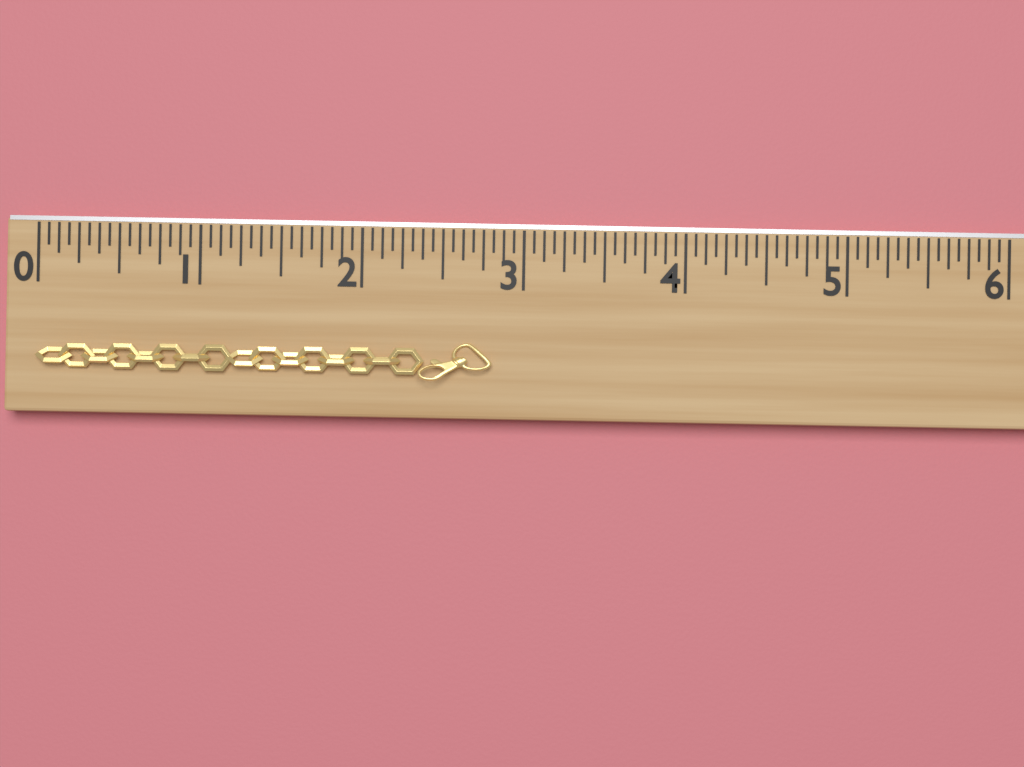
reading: 2.8125 (no unit)
